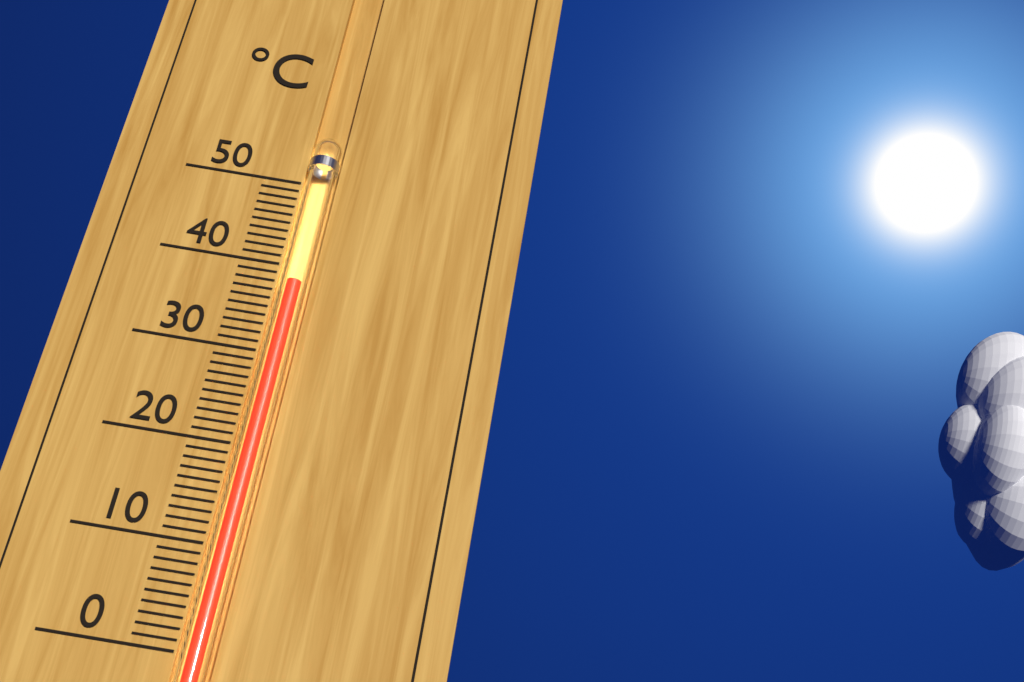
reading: 38 °C
